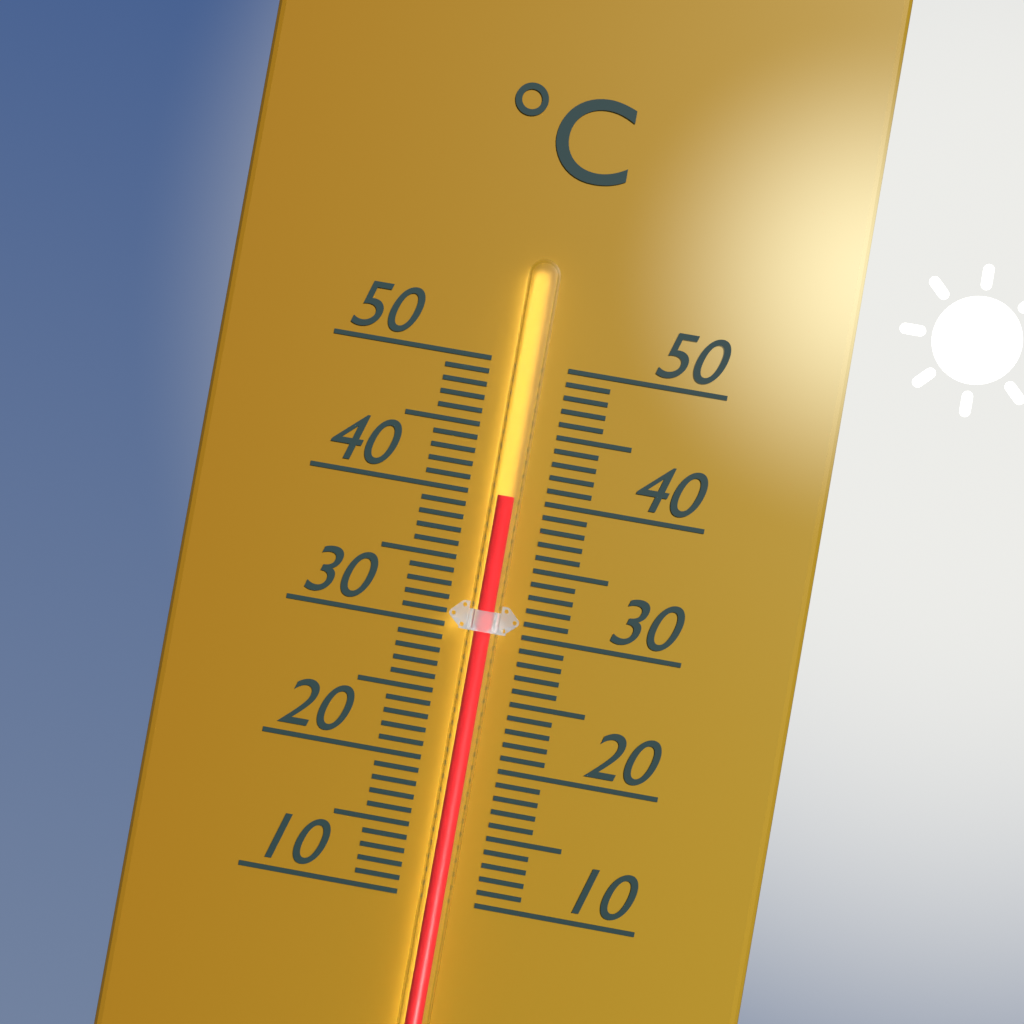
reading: 40 °C
